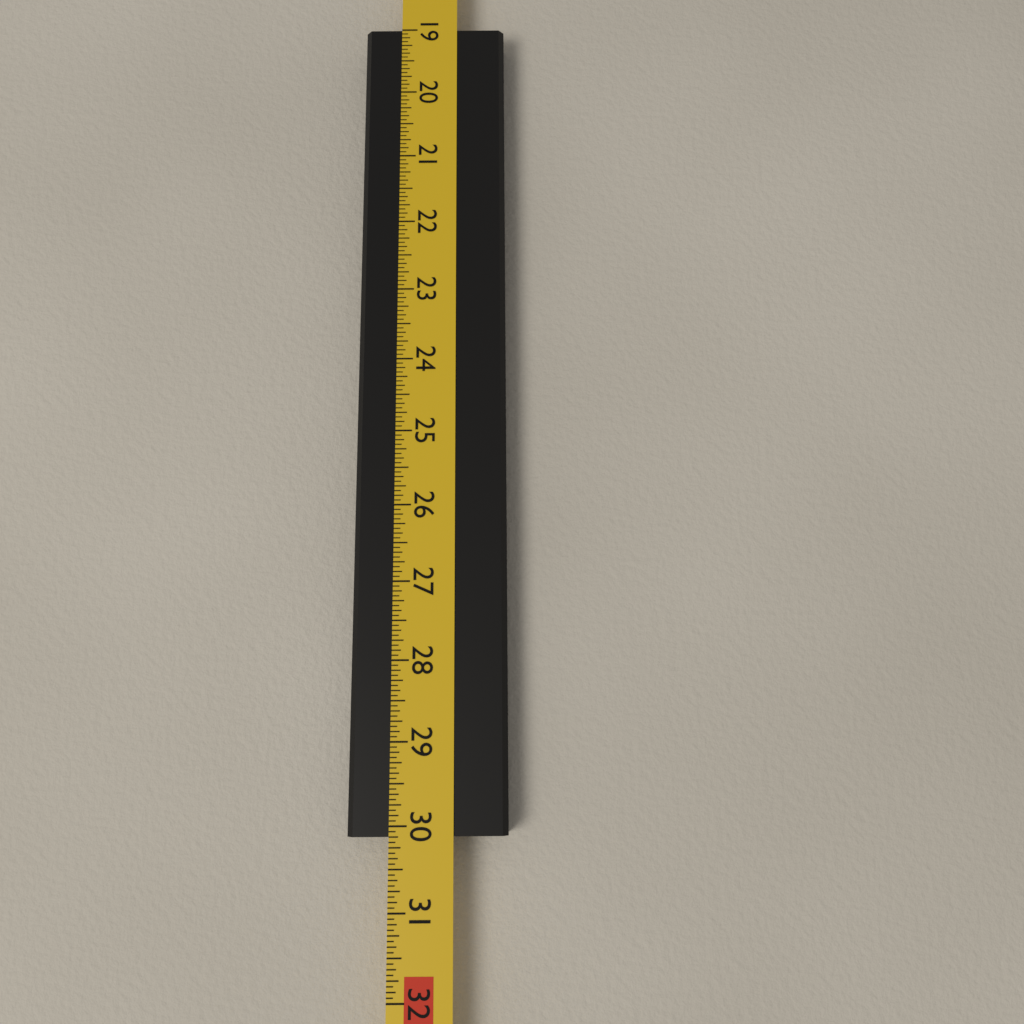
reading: 30.1250 in
